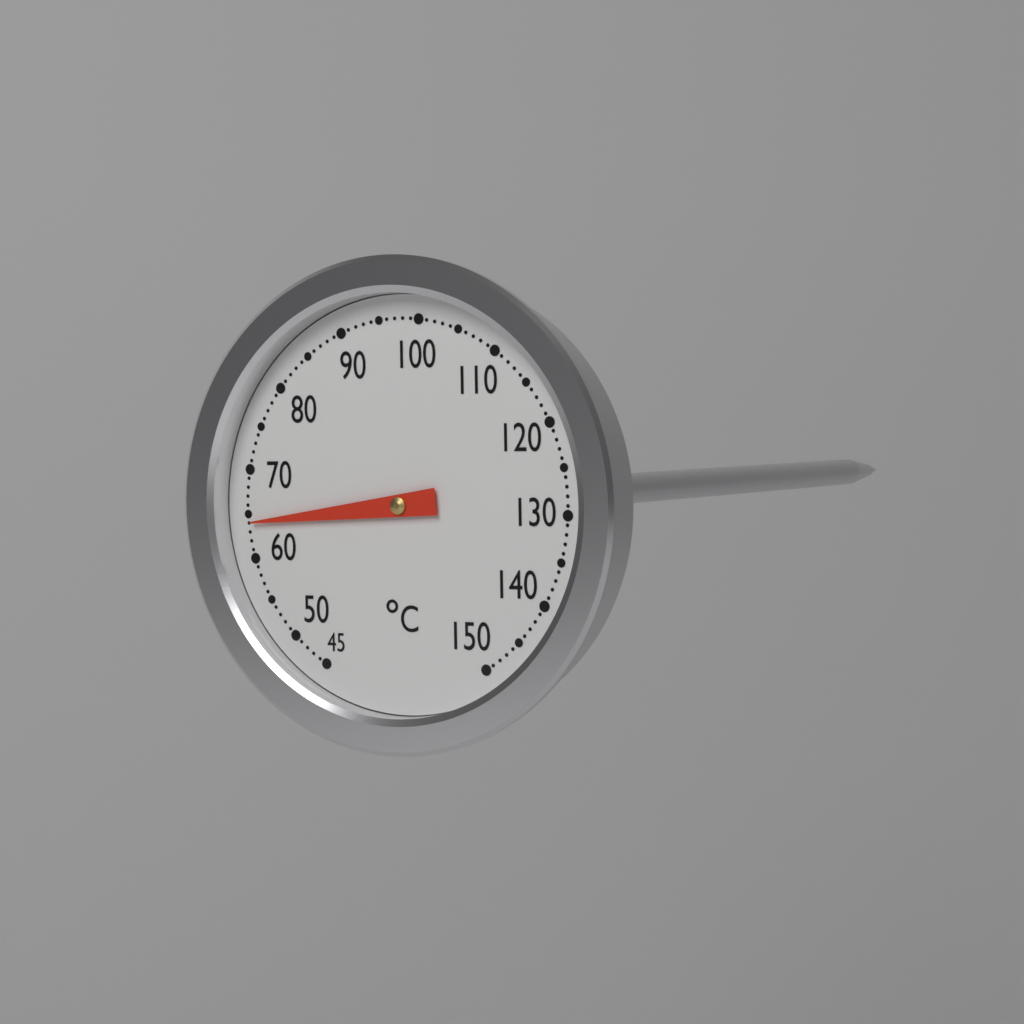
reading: 64 °C
